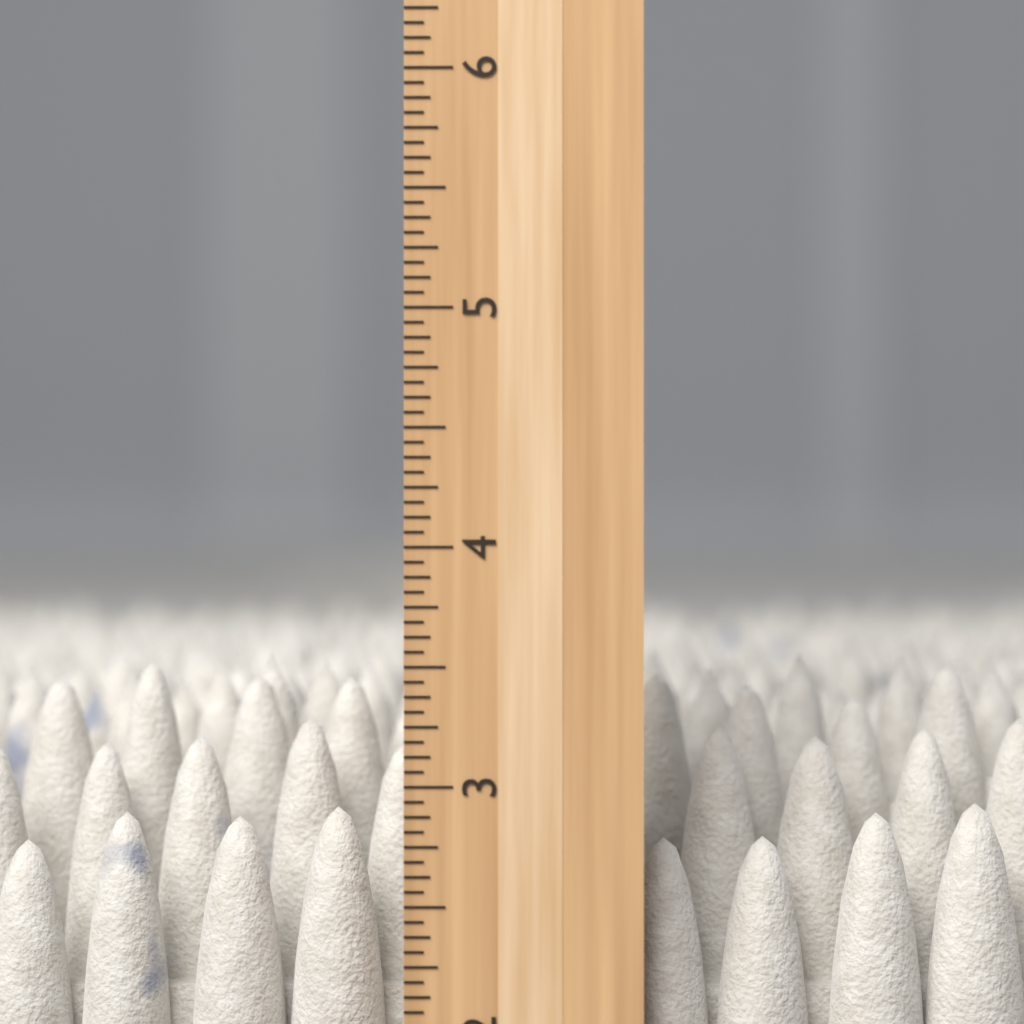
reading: 3.5000 inch
